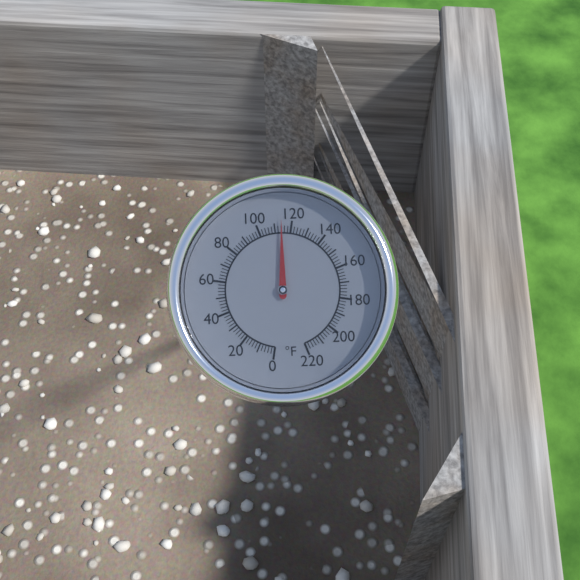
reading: 114 °F
